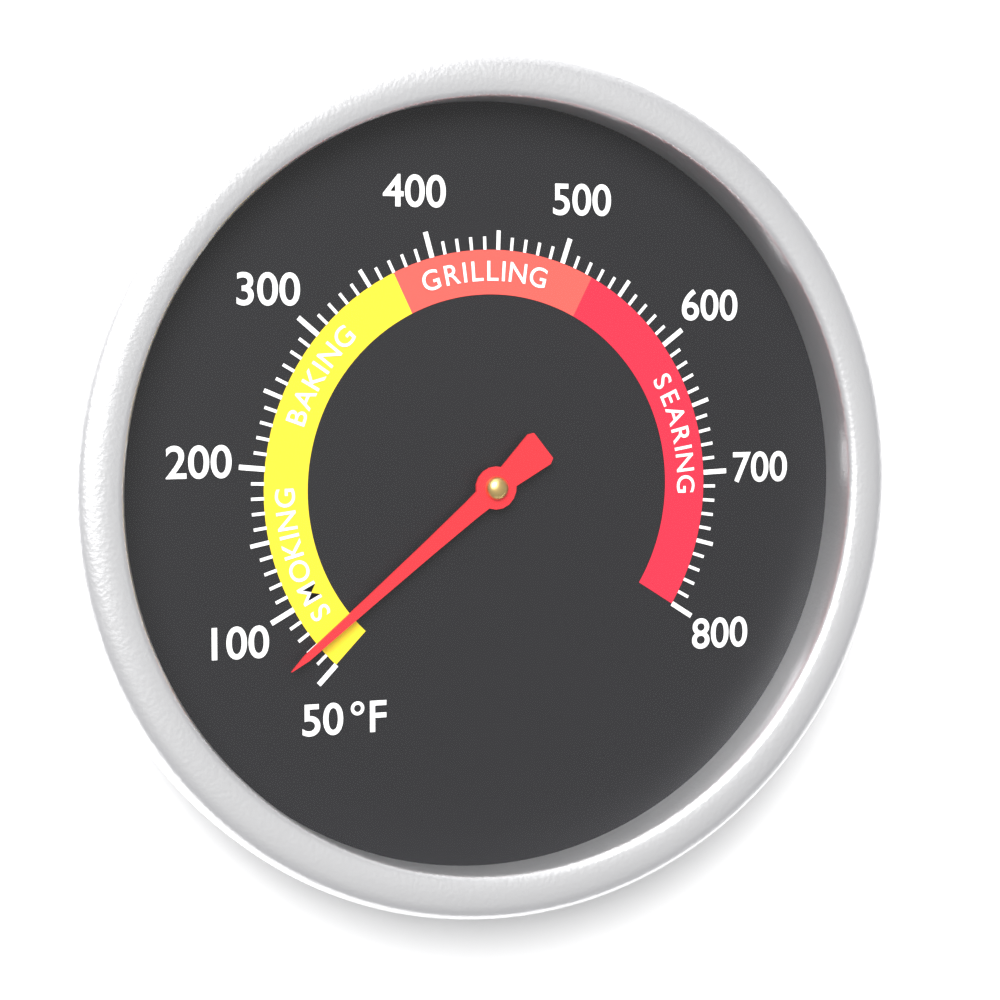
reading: 70 °F
